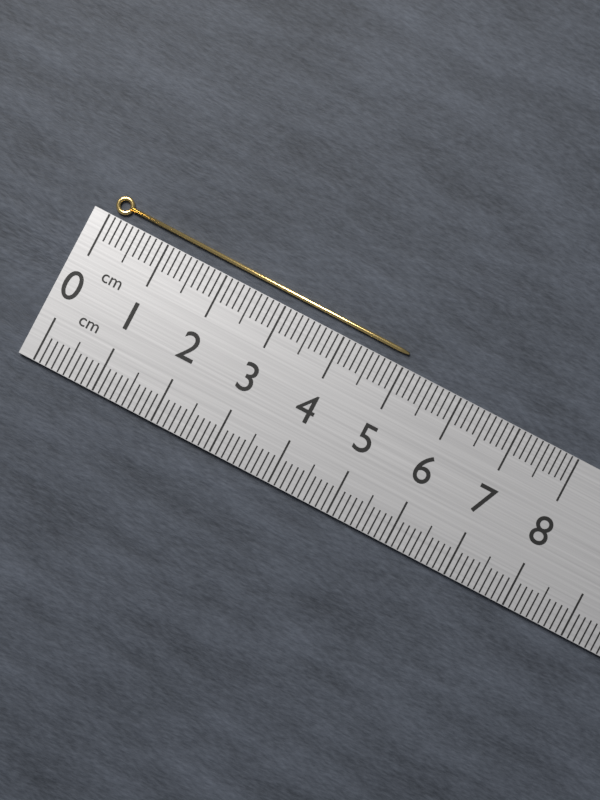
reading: 5.0 cm
